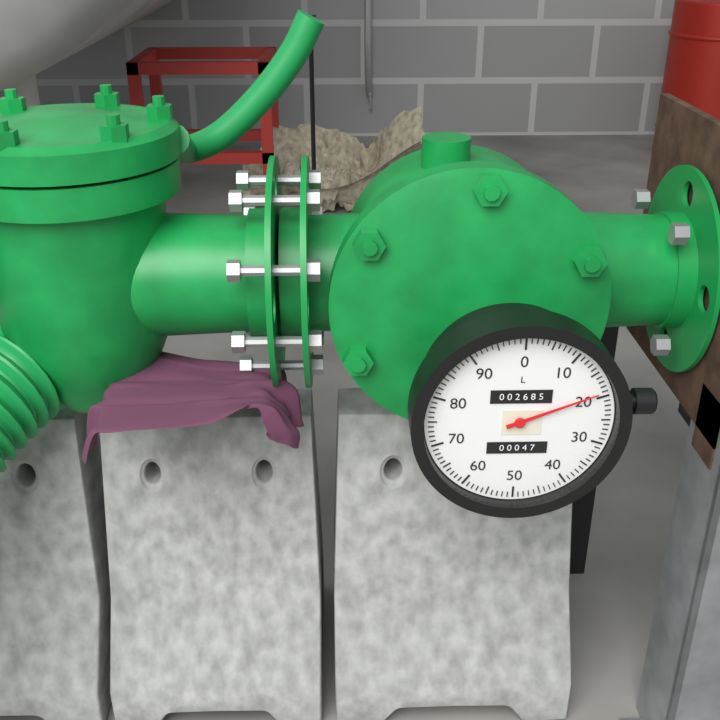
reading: 19 L
